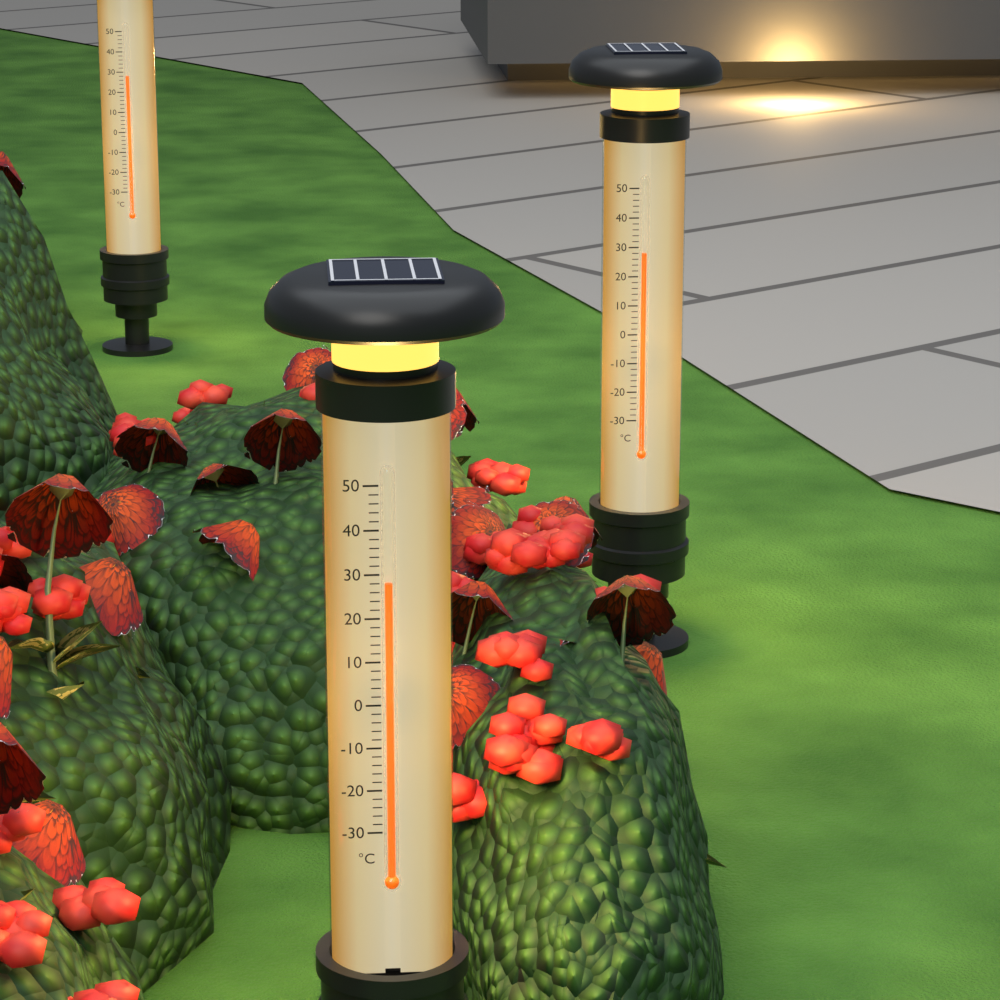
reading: 28 °C
